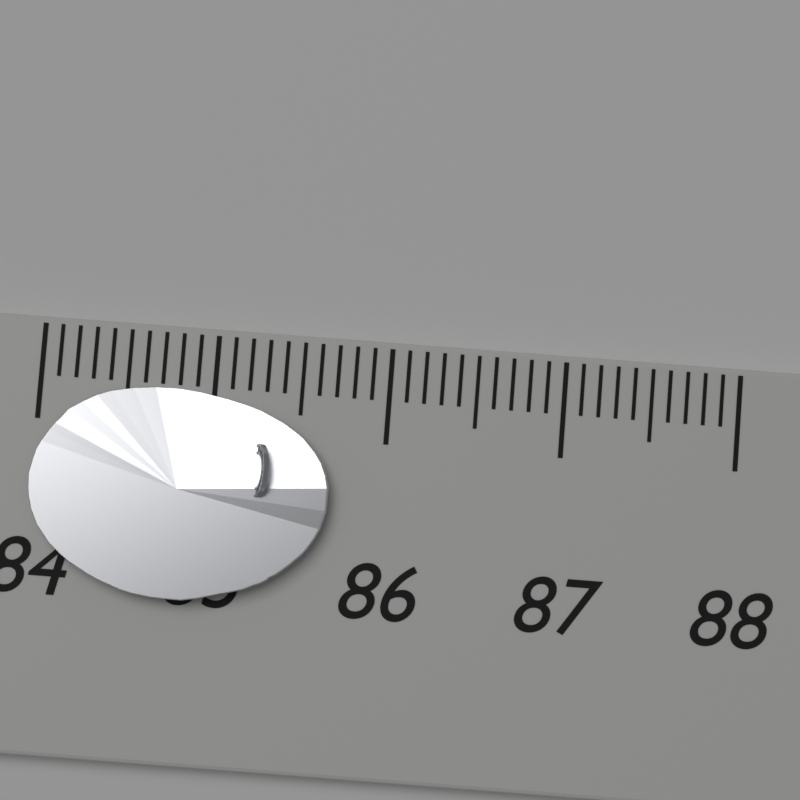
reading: 85.7 (no unit)
